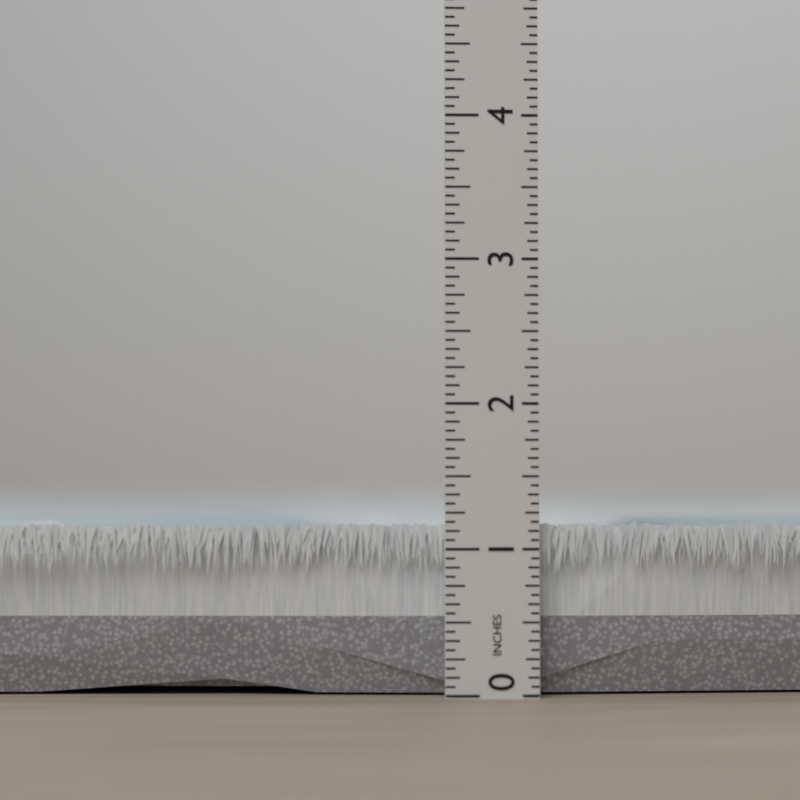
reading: 1.1875 in
